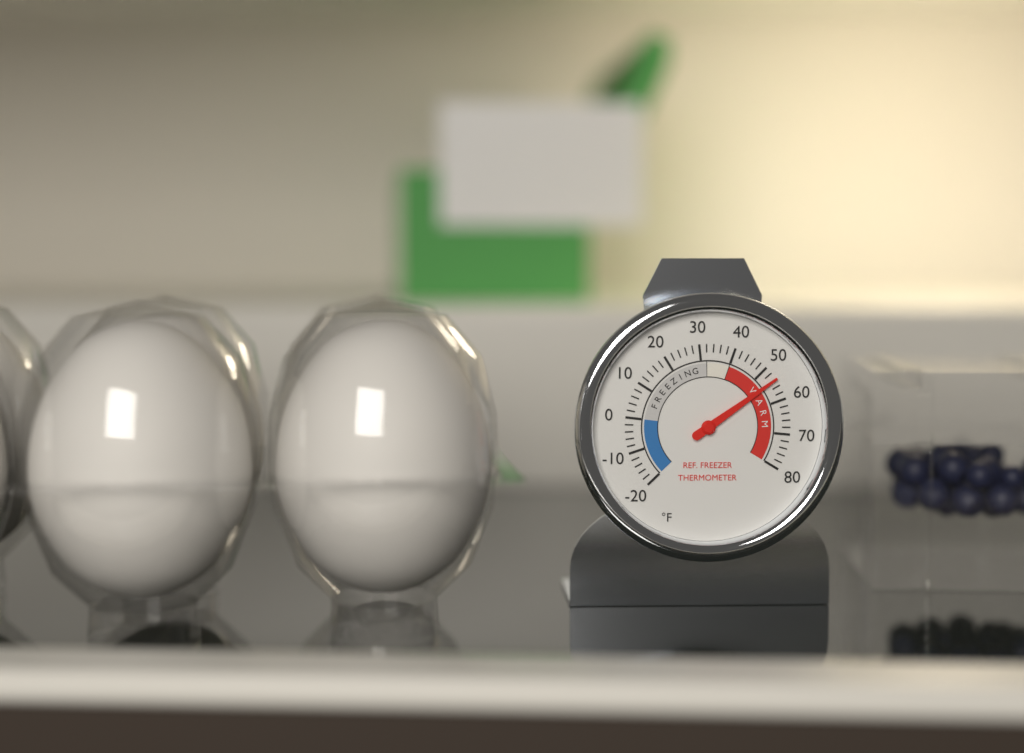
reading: 54 °F
